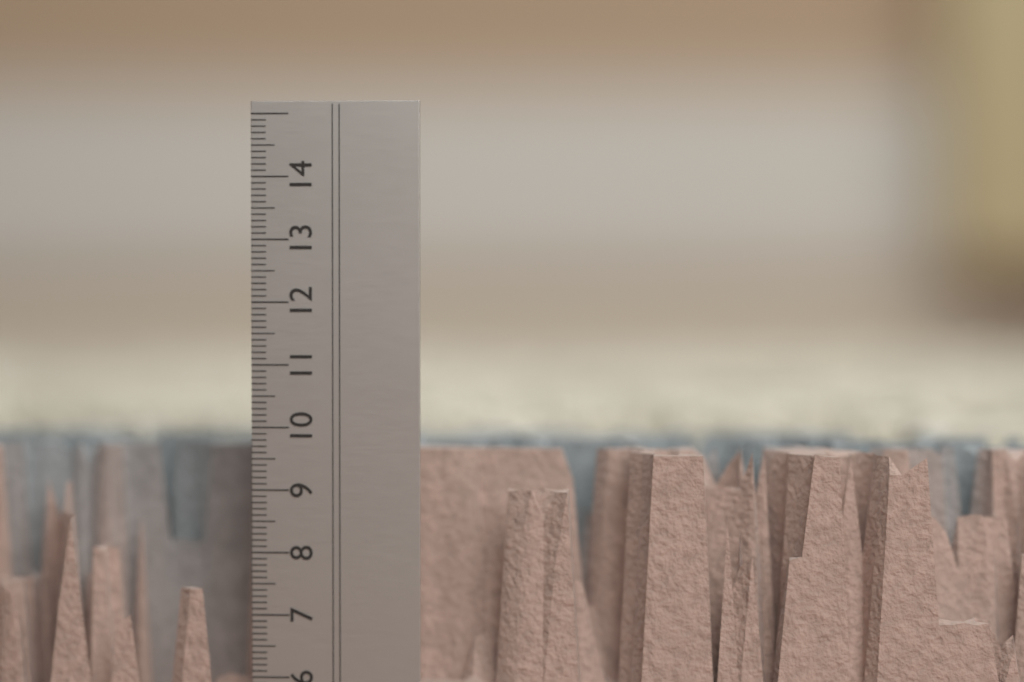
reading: 9.6 cm
